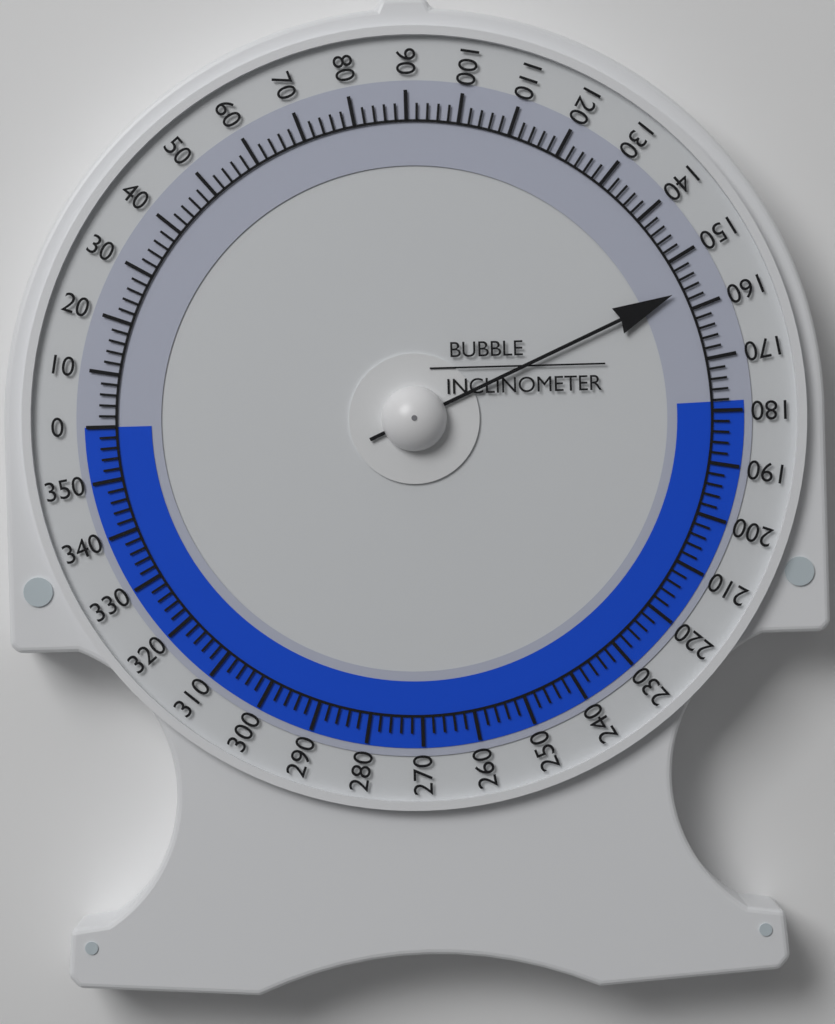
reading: 156 (no unit)
